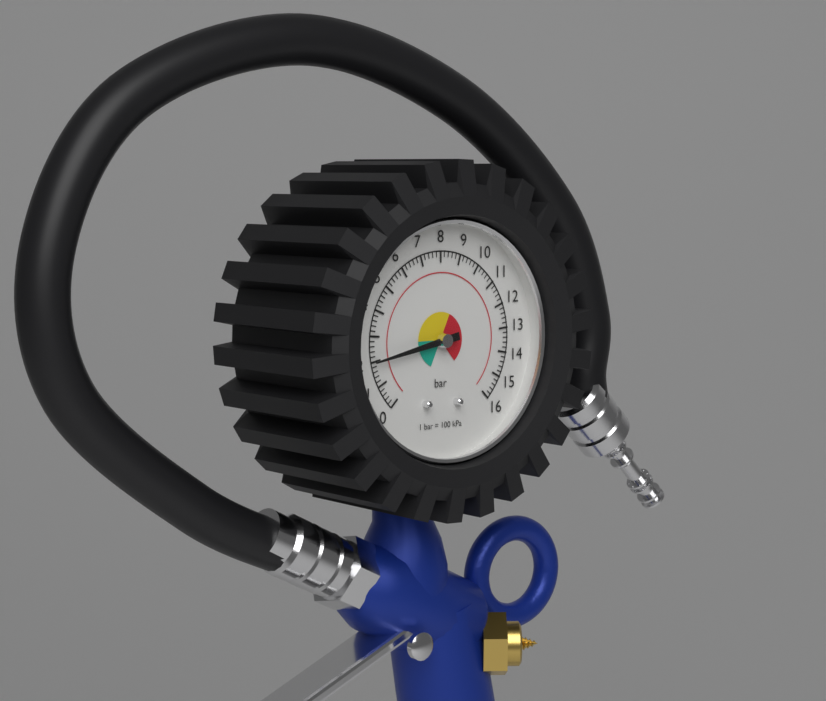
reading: 2.0 bar
